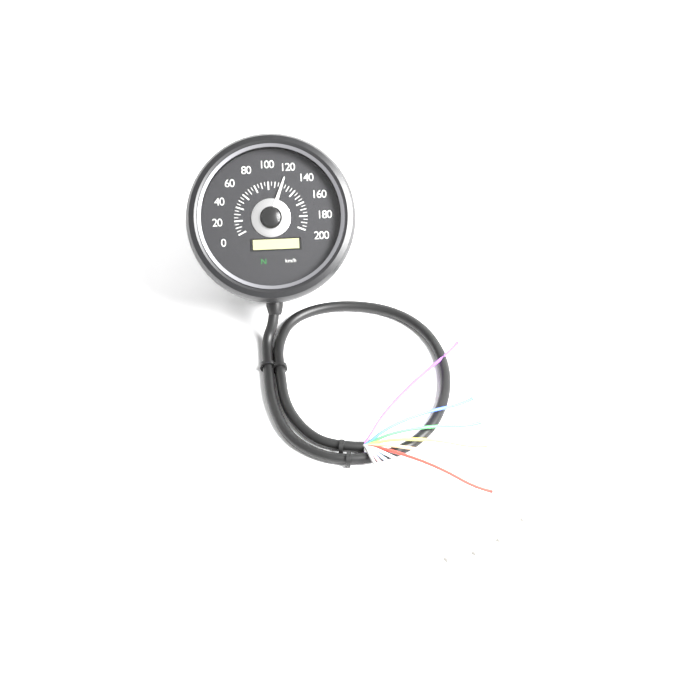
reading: 120 km/h
